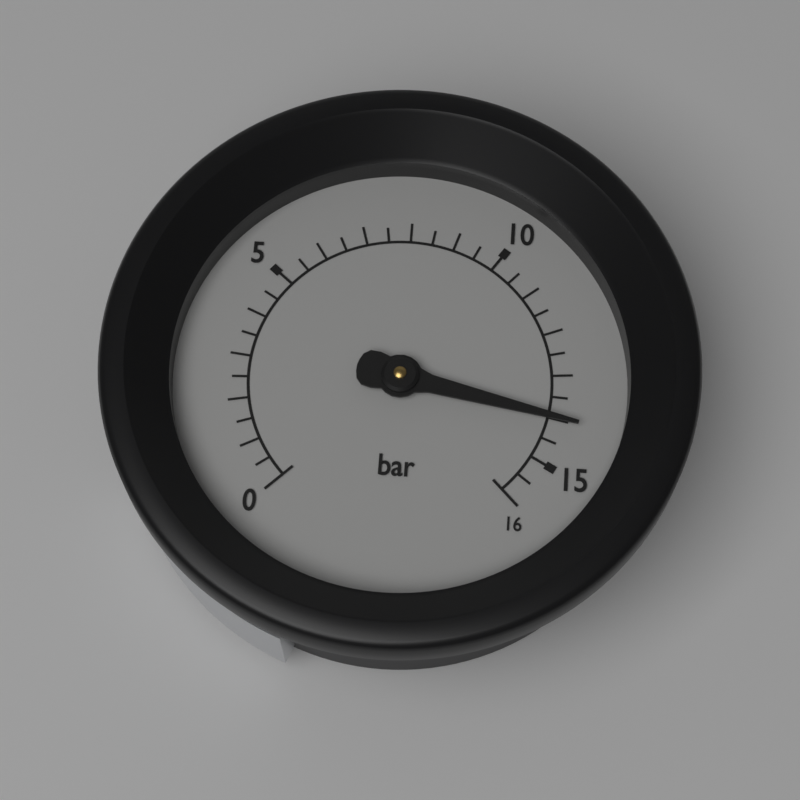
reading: 14.0 bar
